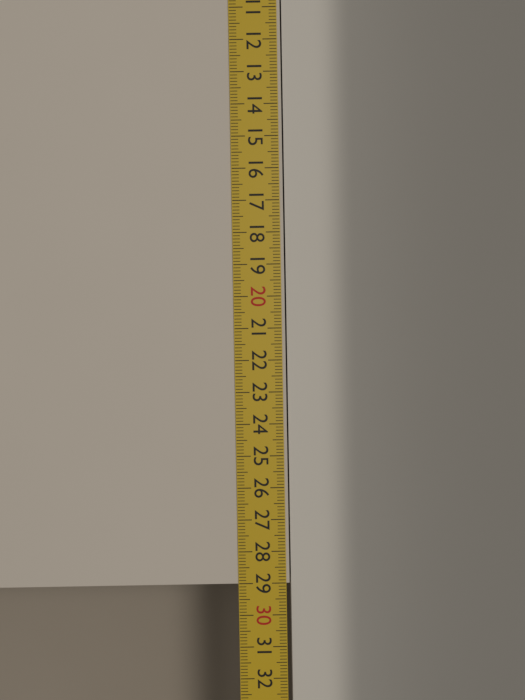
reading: 29.0 cm
